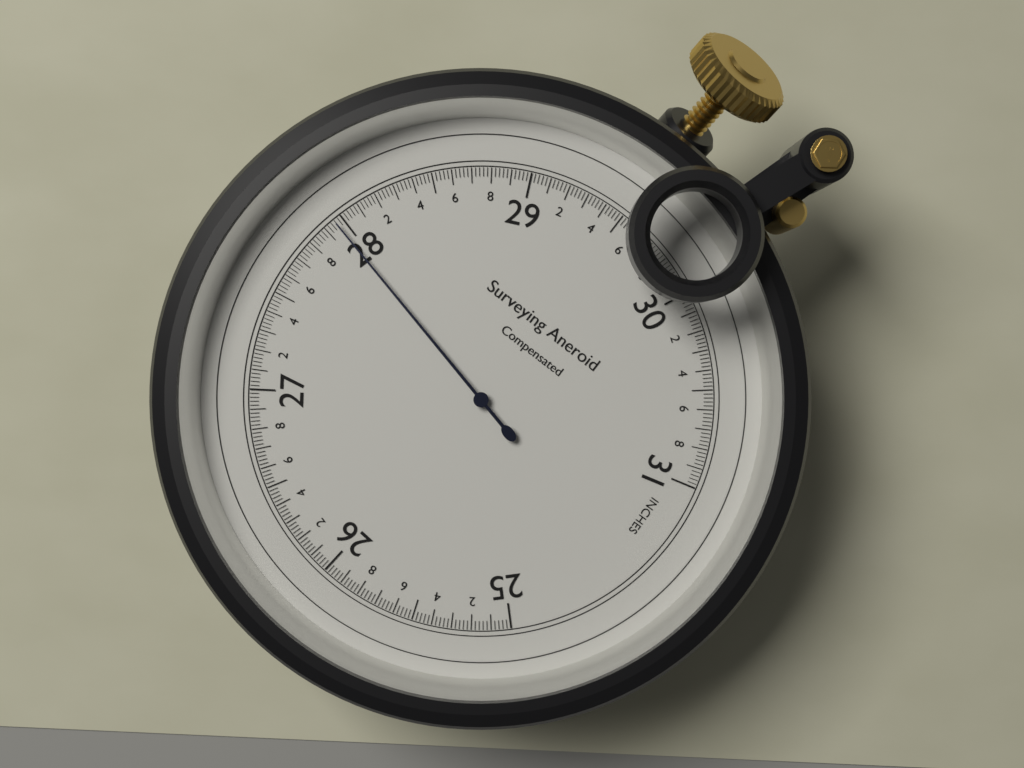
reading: 27.96 inches
